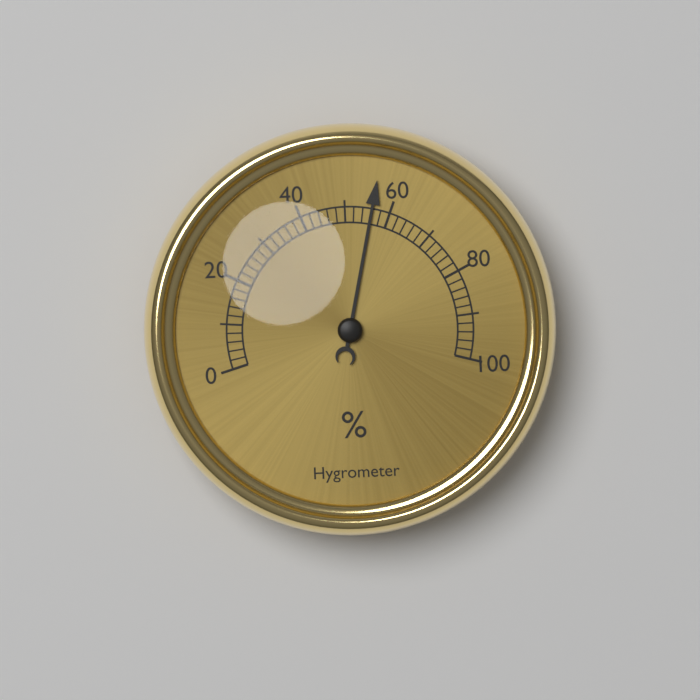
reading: 56 %
